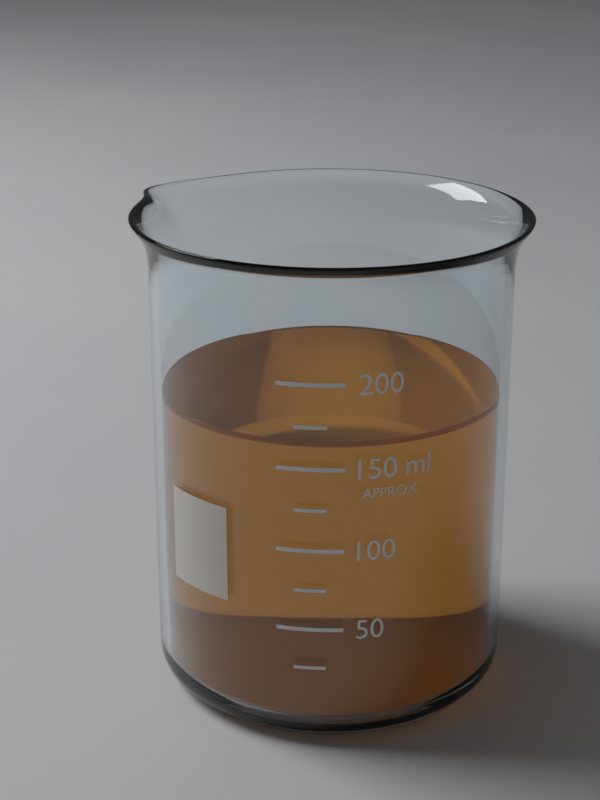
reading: 165 ml
